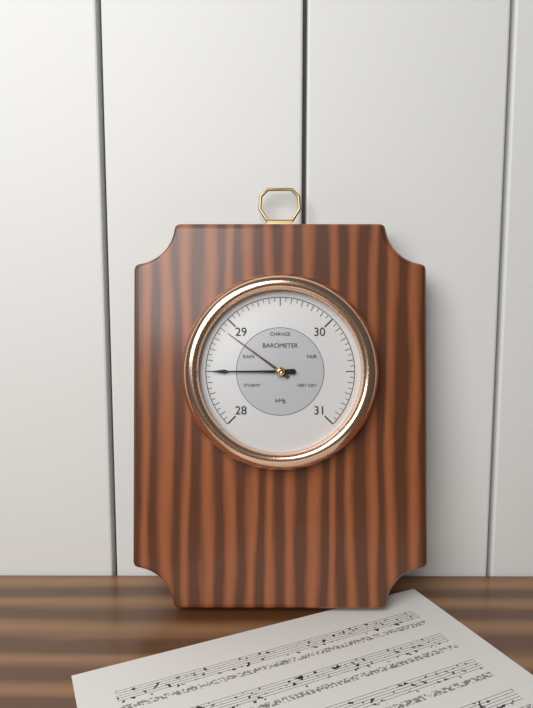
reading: 28.50 inHg
